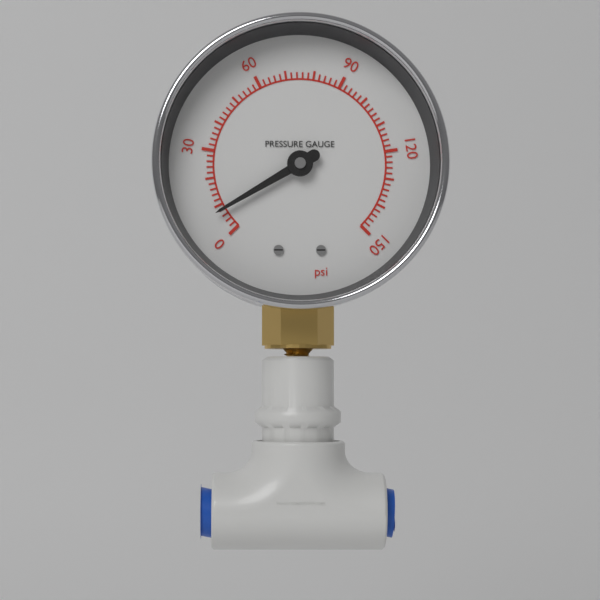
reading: 8 psi
